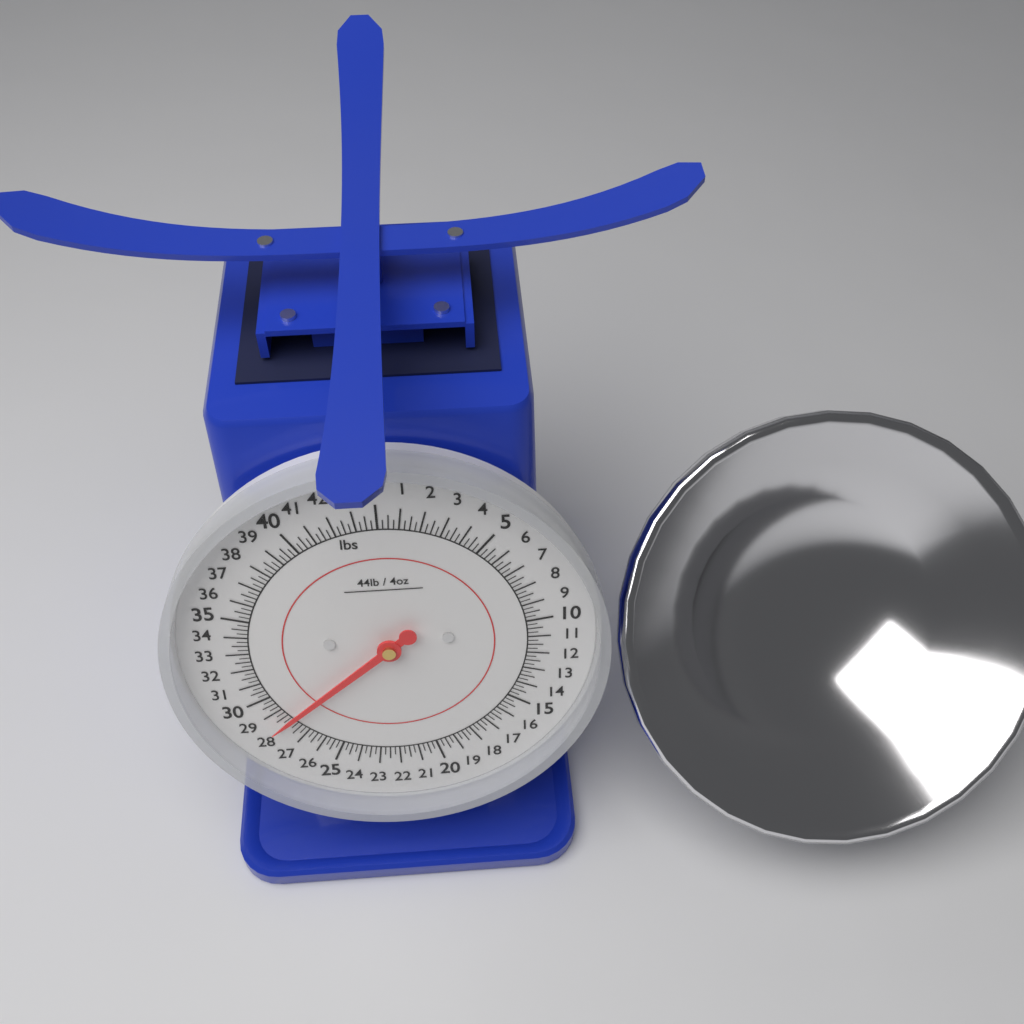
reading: 28.25 lbs
